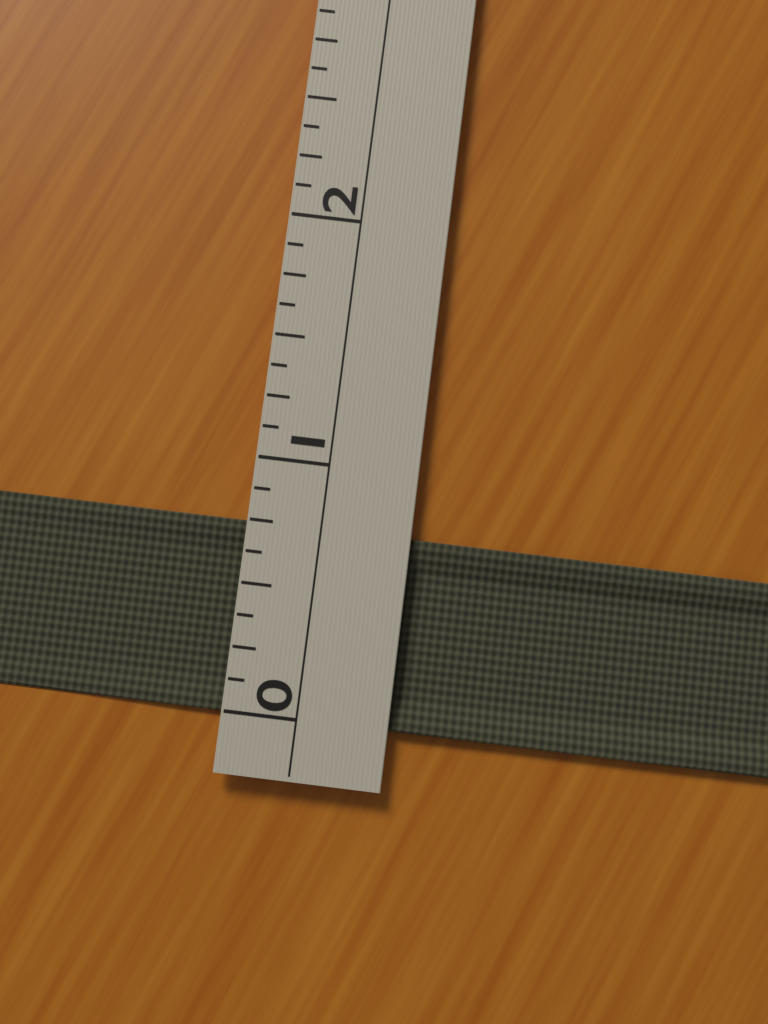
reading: 0.750 (no unit)
